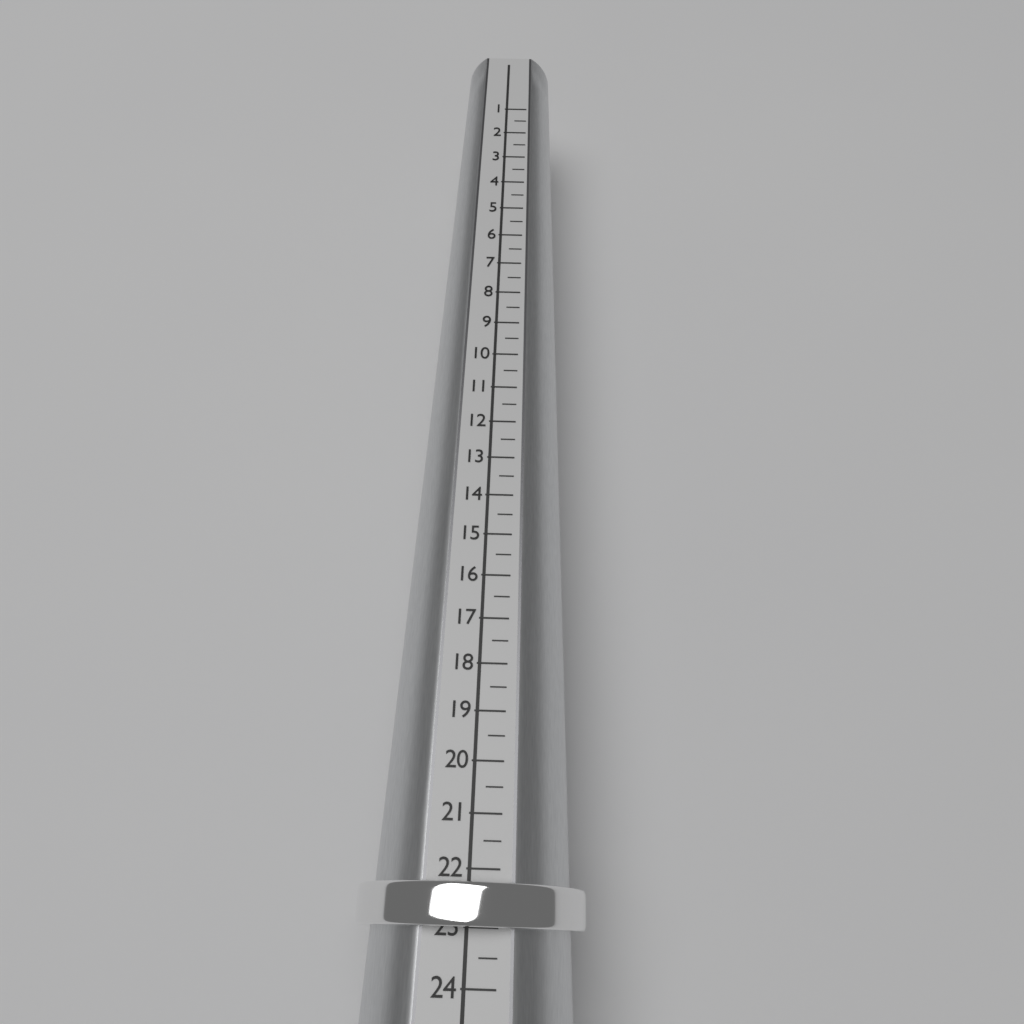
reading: 23.0 (no unit)
